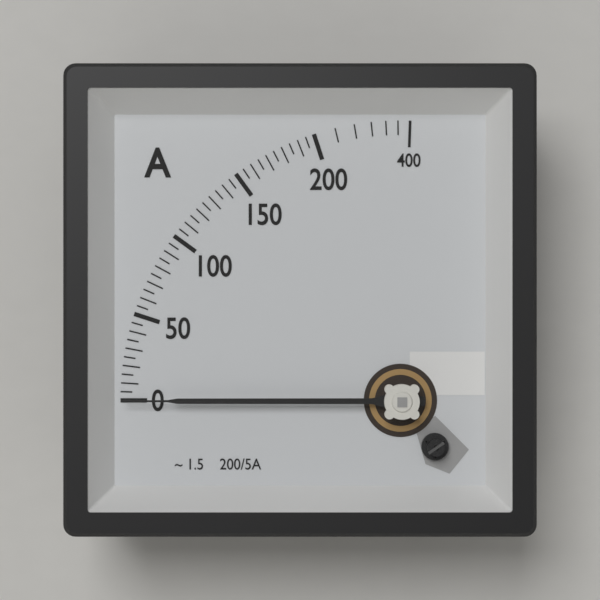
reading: 0 A
